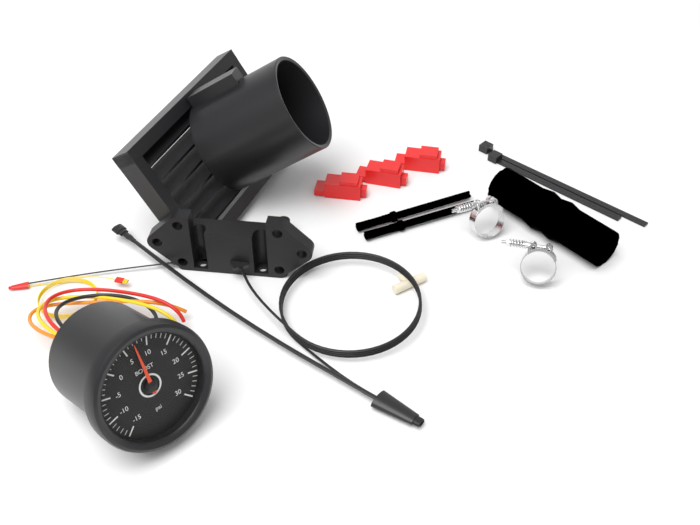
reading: 7 psi
